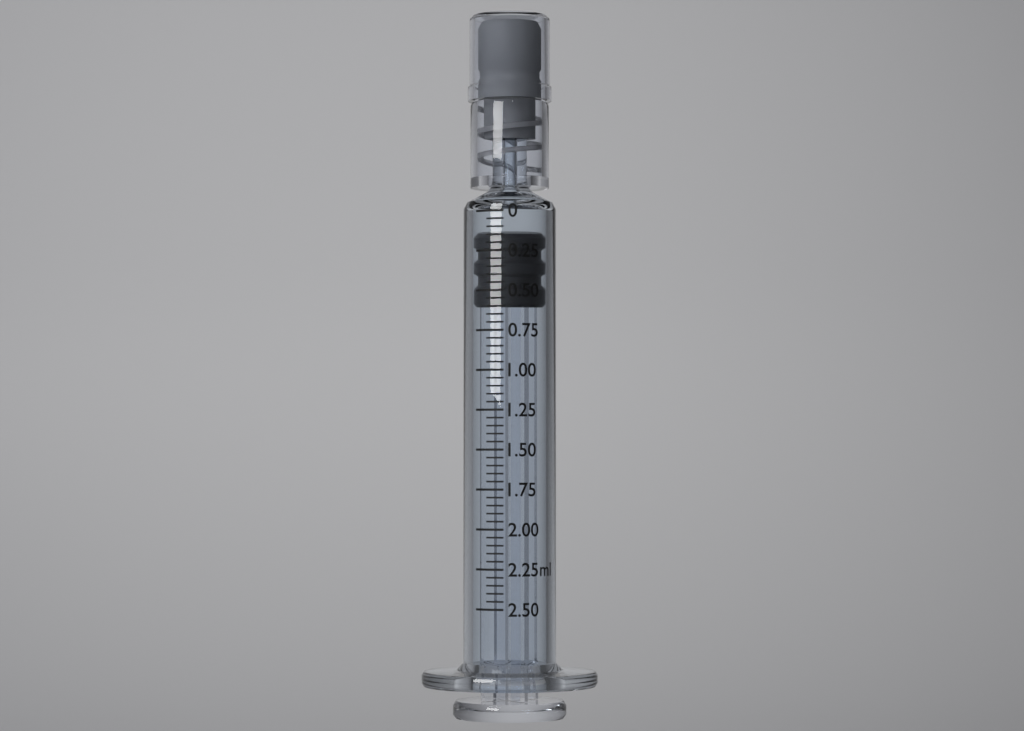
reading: 0.15 ml
